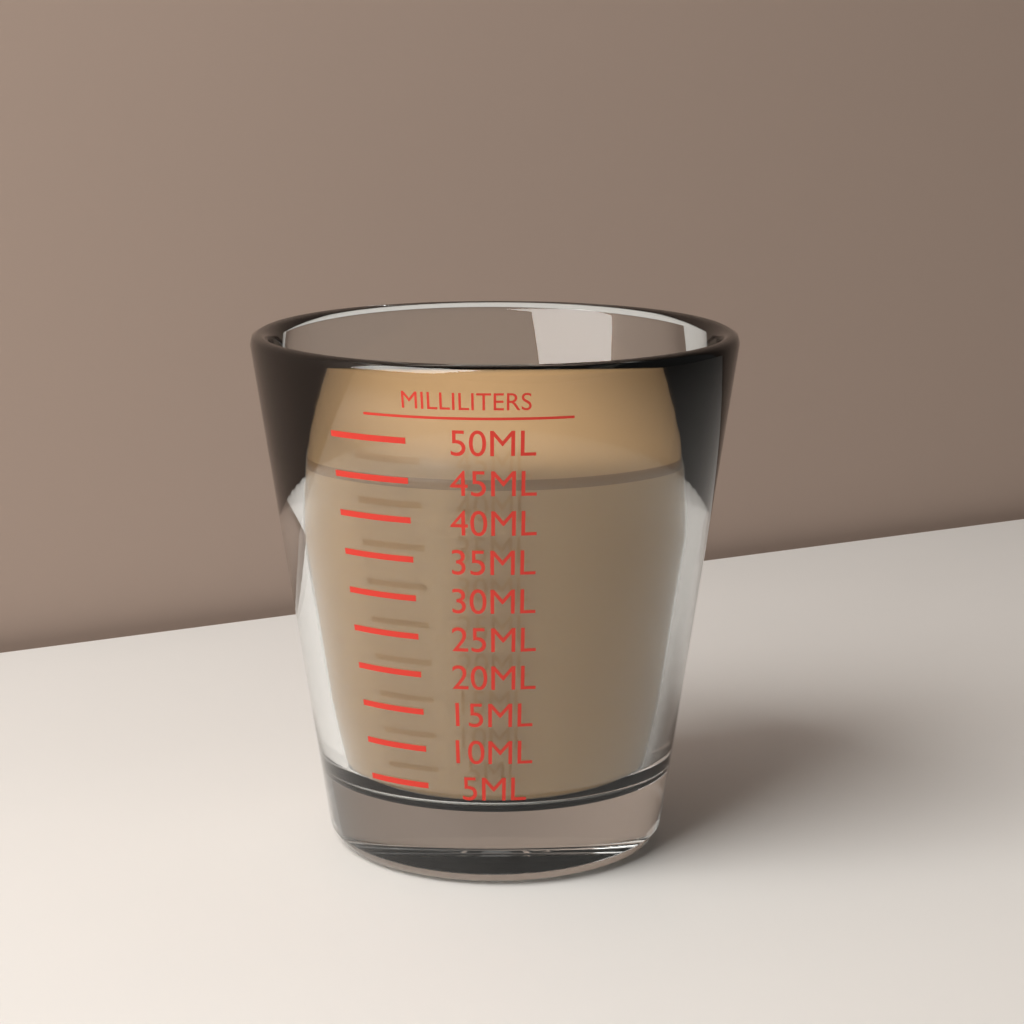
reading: 45 ml
